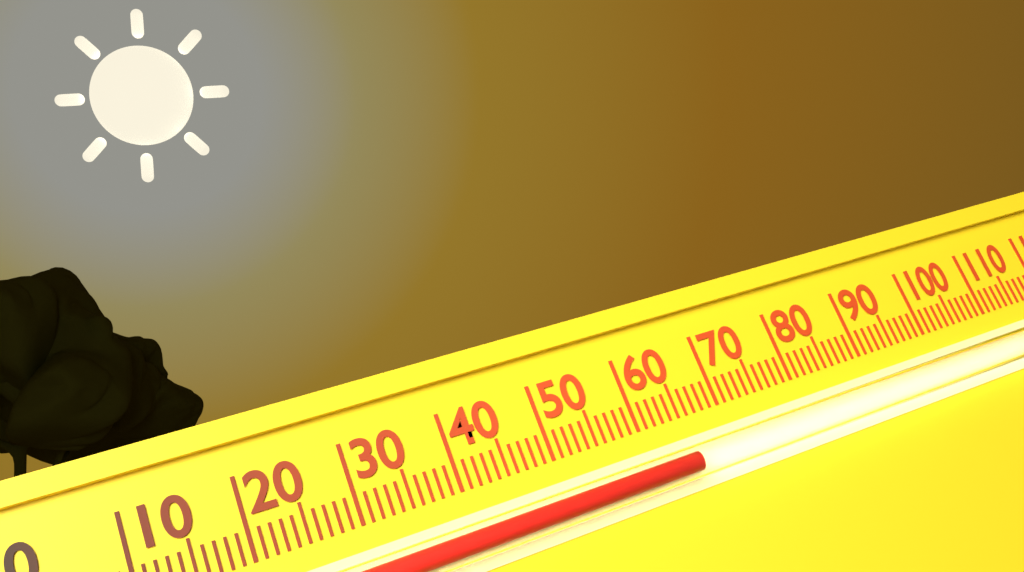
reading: 64 (no unit)
